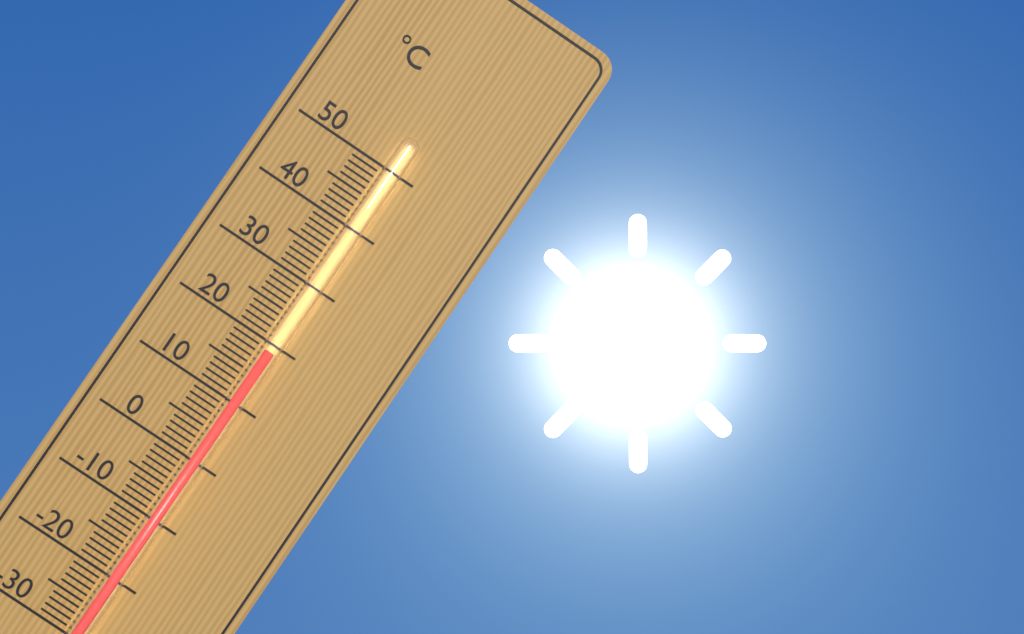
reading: 19 °C
